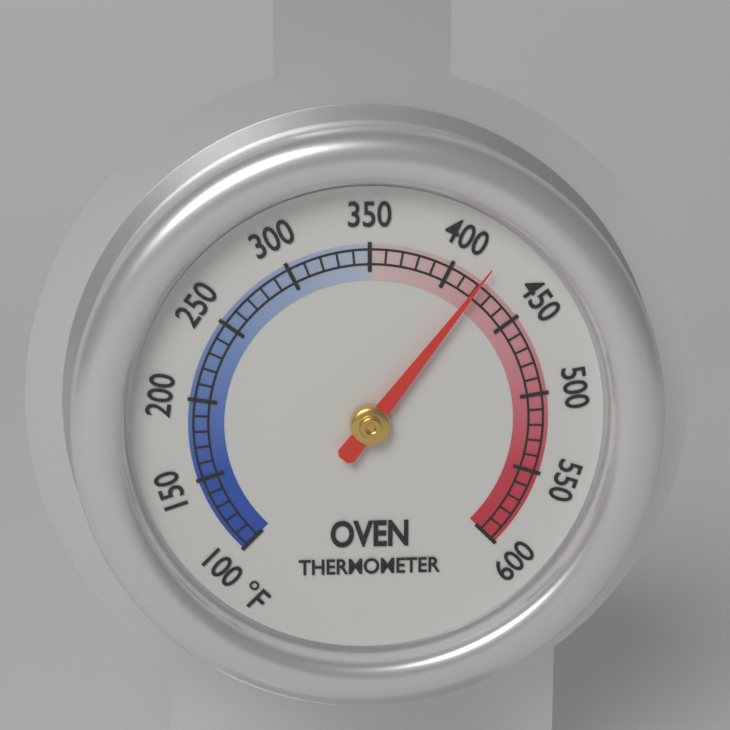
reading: 420 °F
